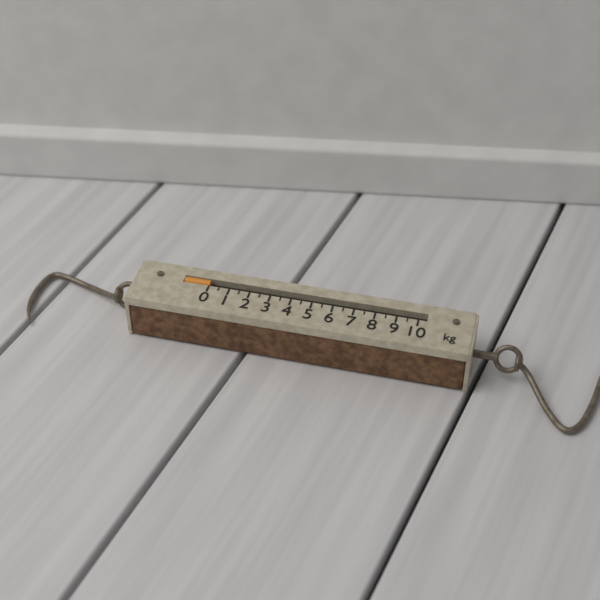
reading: 0.0 kg
